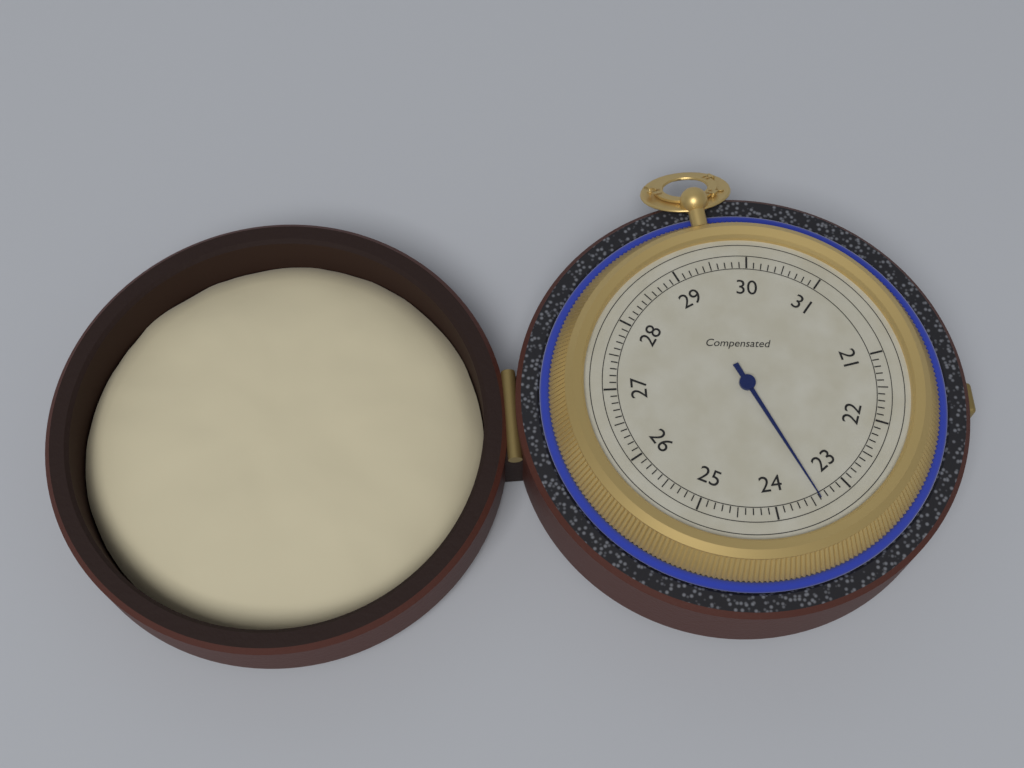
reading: 23.4 (no unit)
